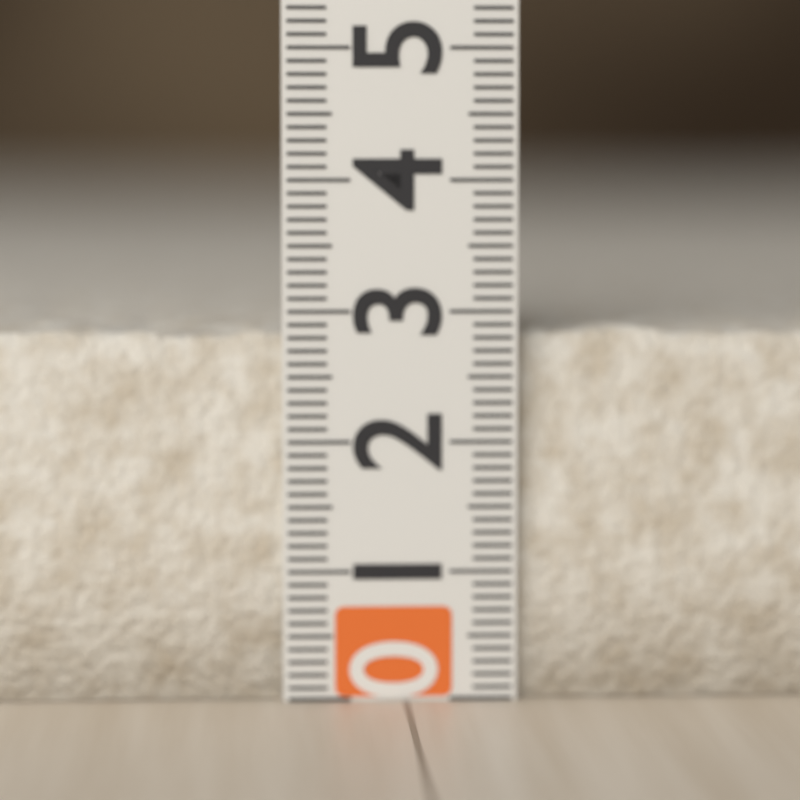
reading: 2.9 (no unit)
